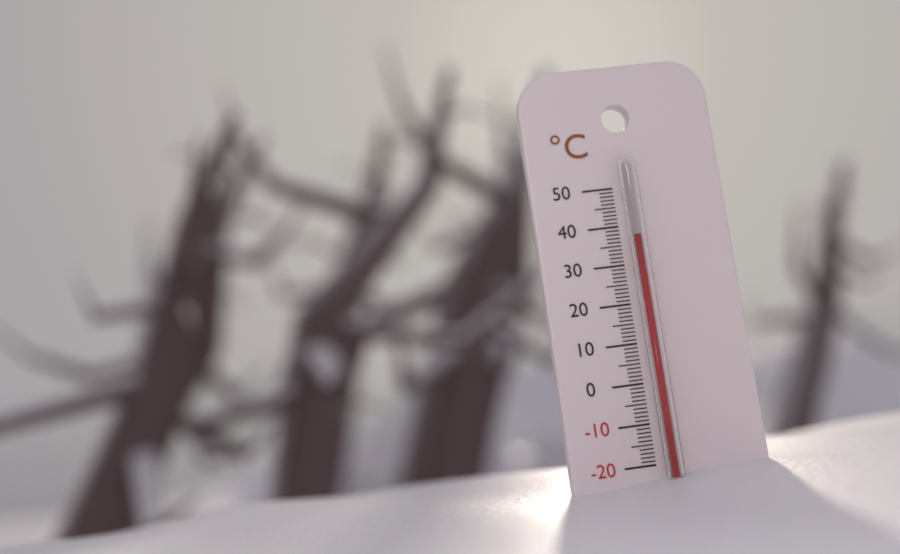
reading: 37 °C
